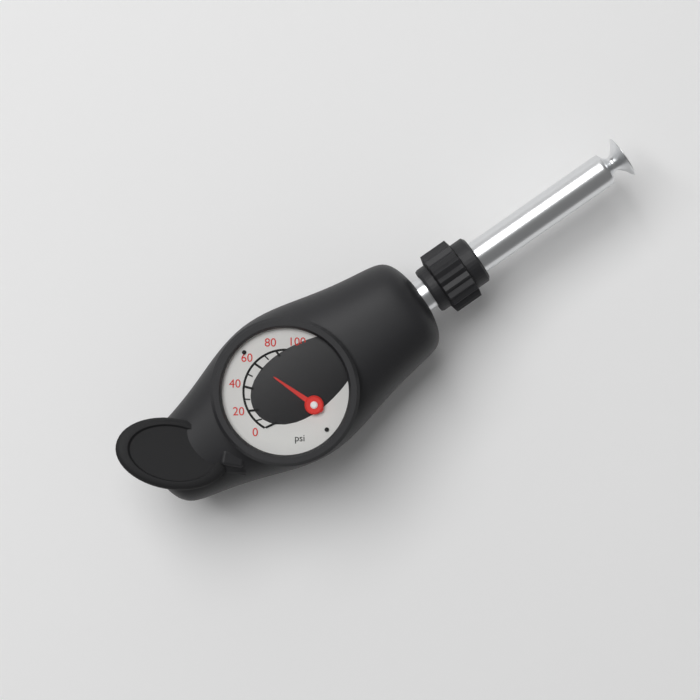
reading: 60 psi
